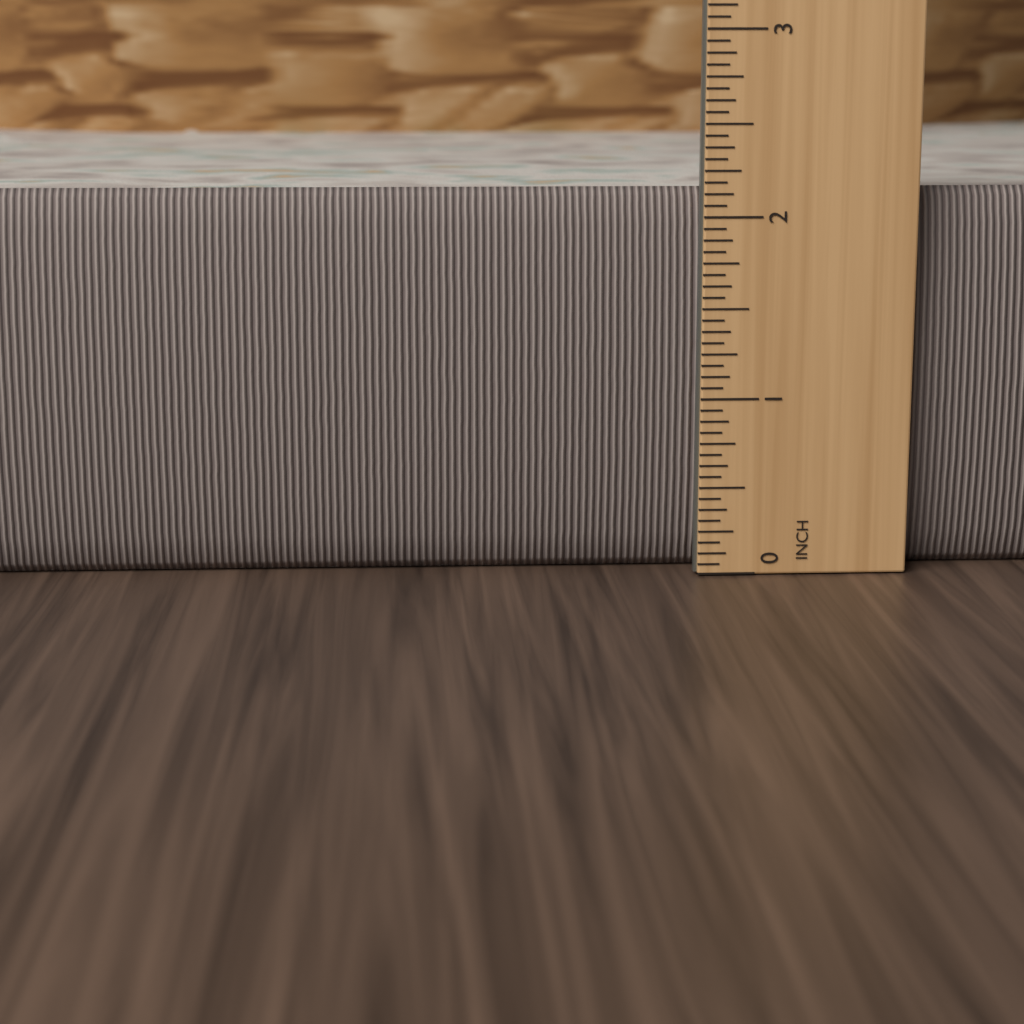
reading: 2.3125 inch
